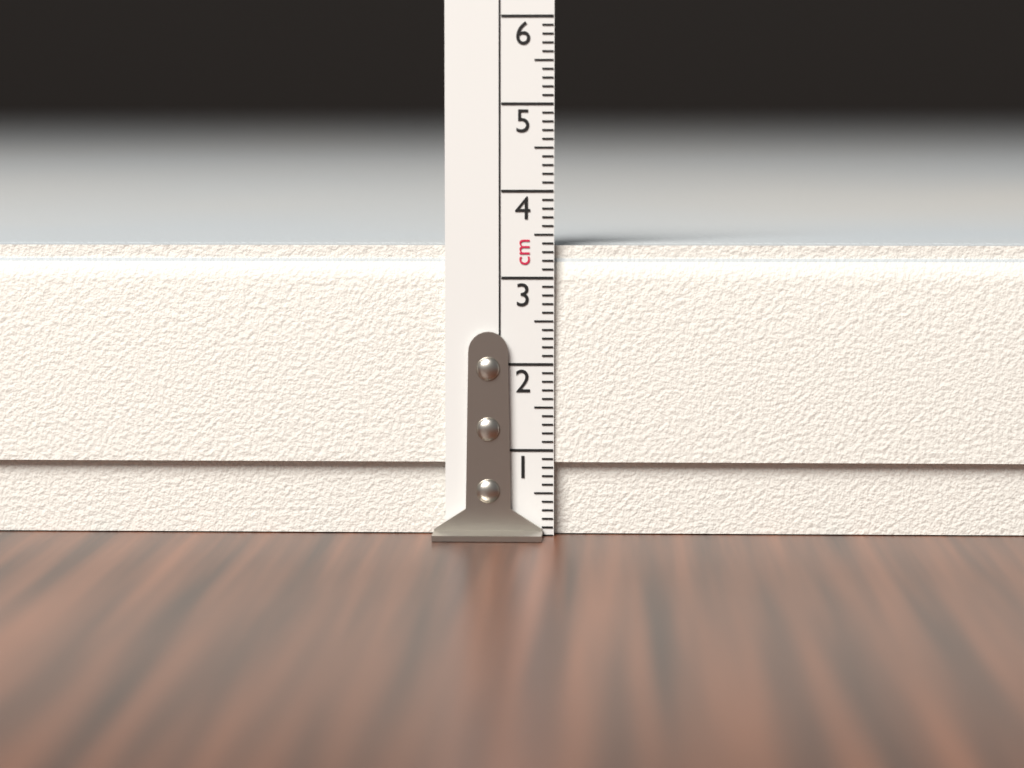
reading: 3.4 cm
